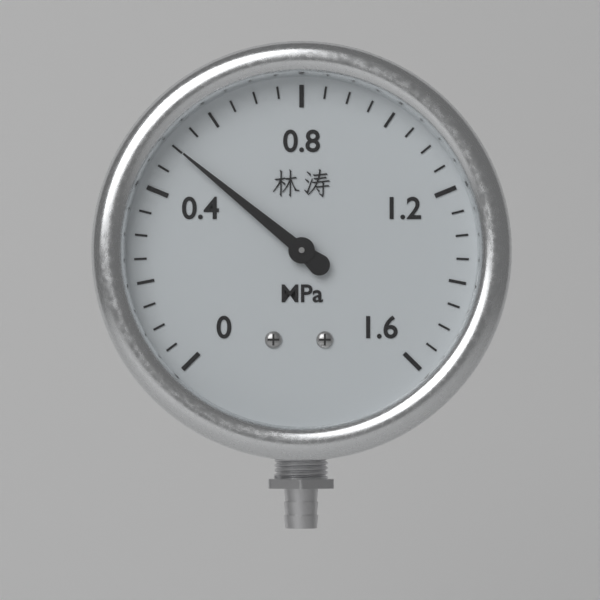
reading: 0.50 MPa
